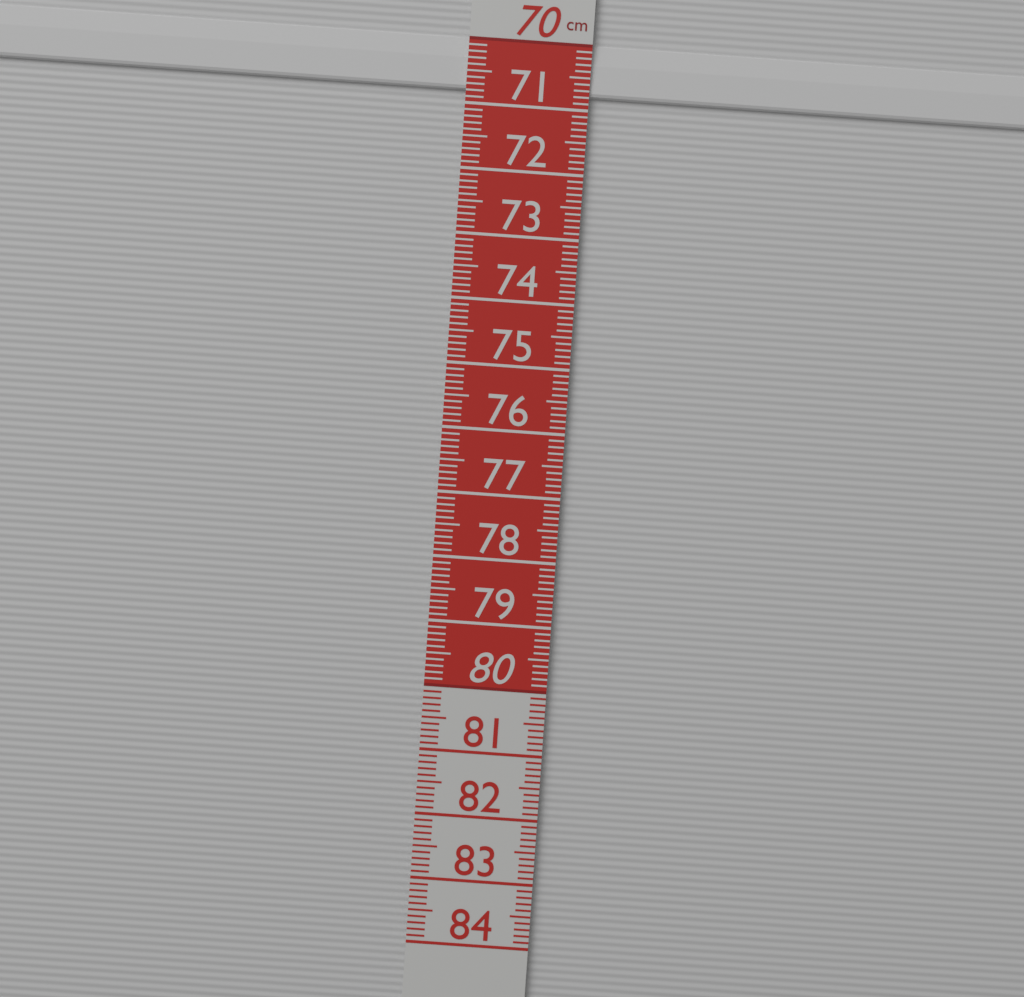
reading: 70.8 cm
